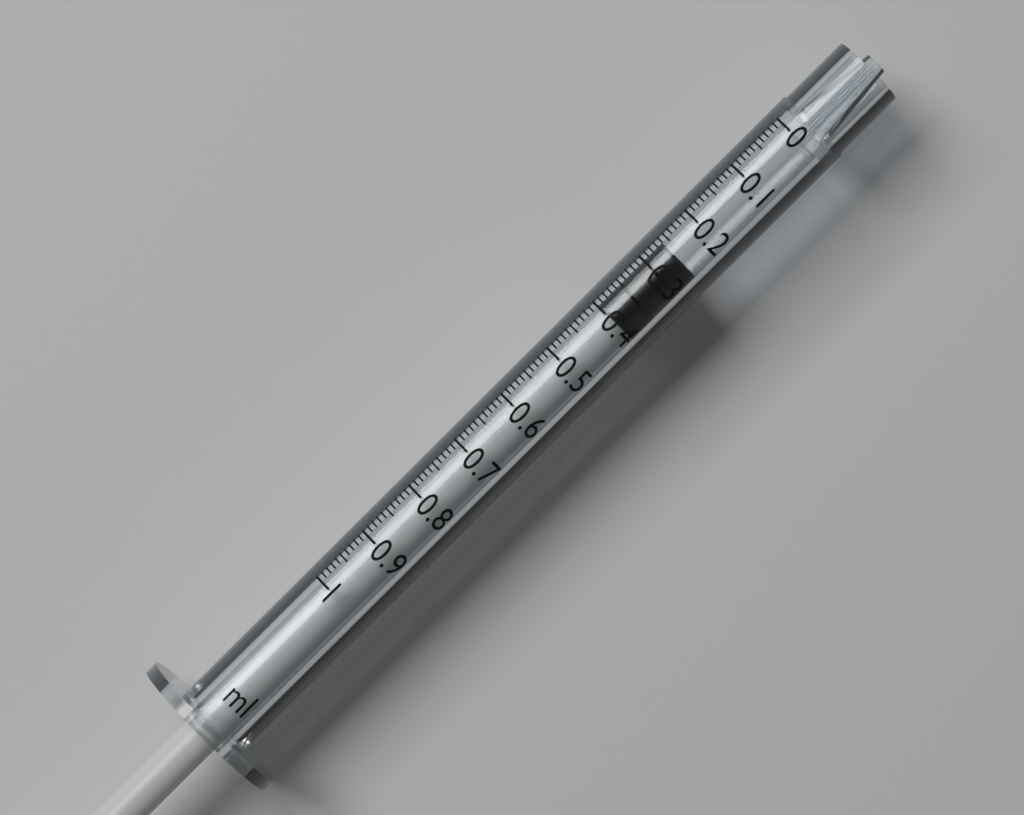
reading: 0.26 ml
